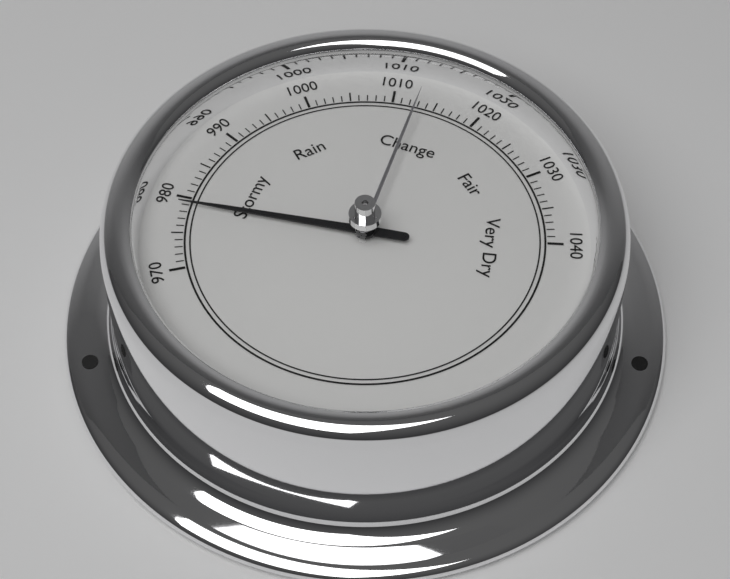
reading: 979 (no unit)
